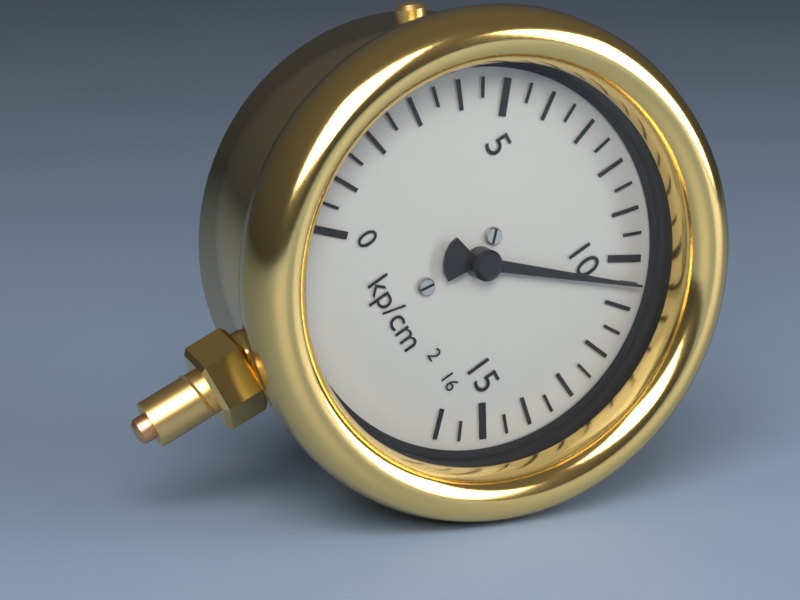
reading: 10.5 kp/cm²
